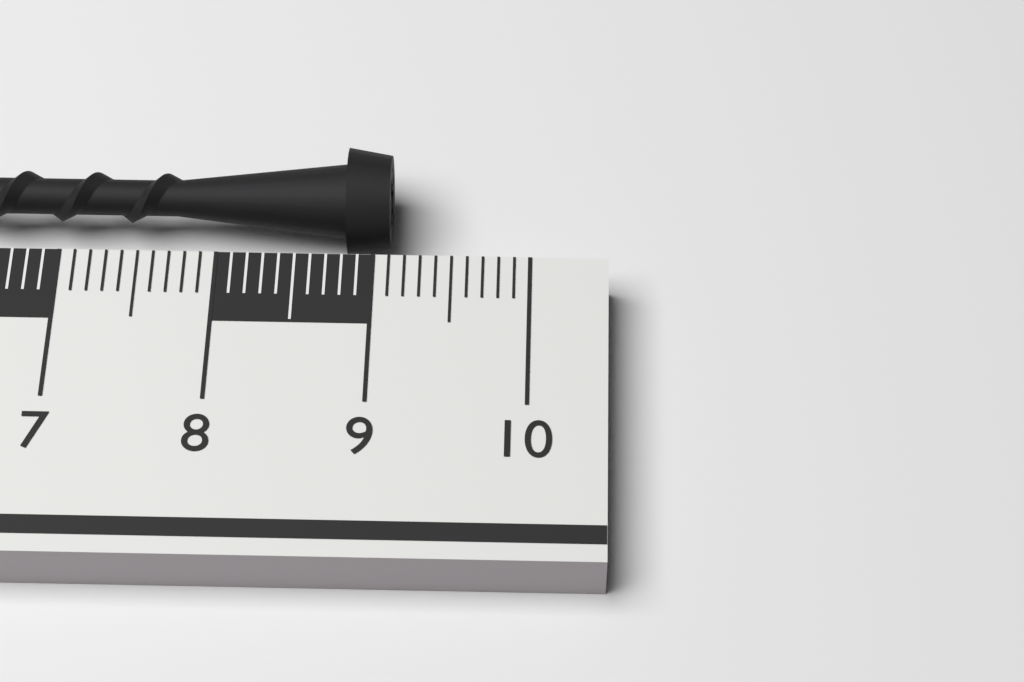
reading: 9.1 cm
